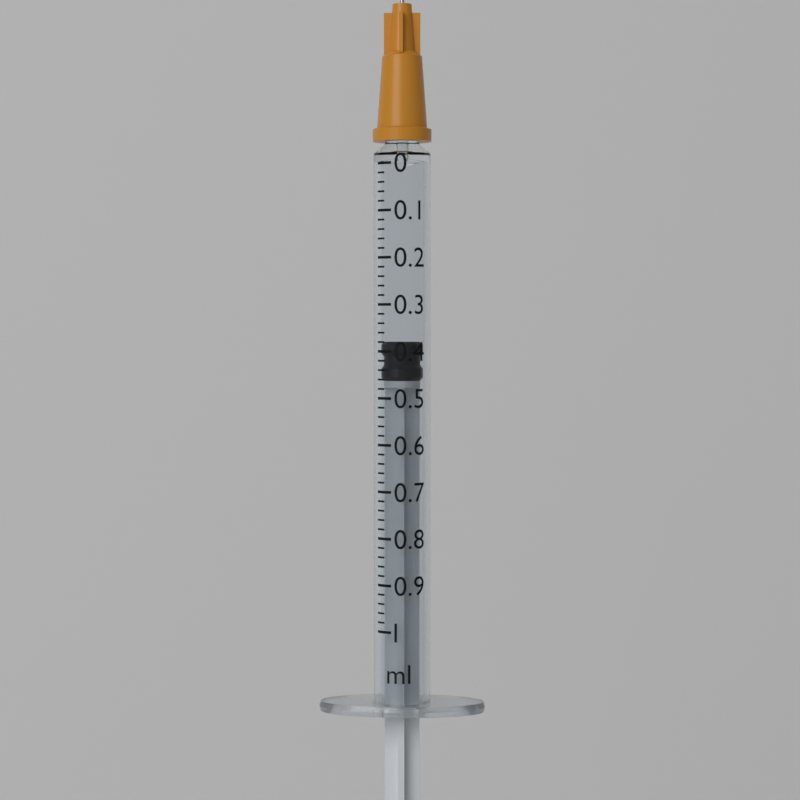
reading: 0.38 ml
